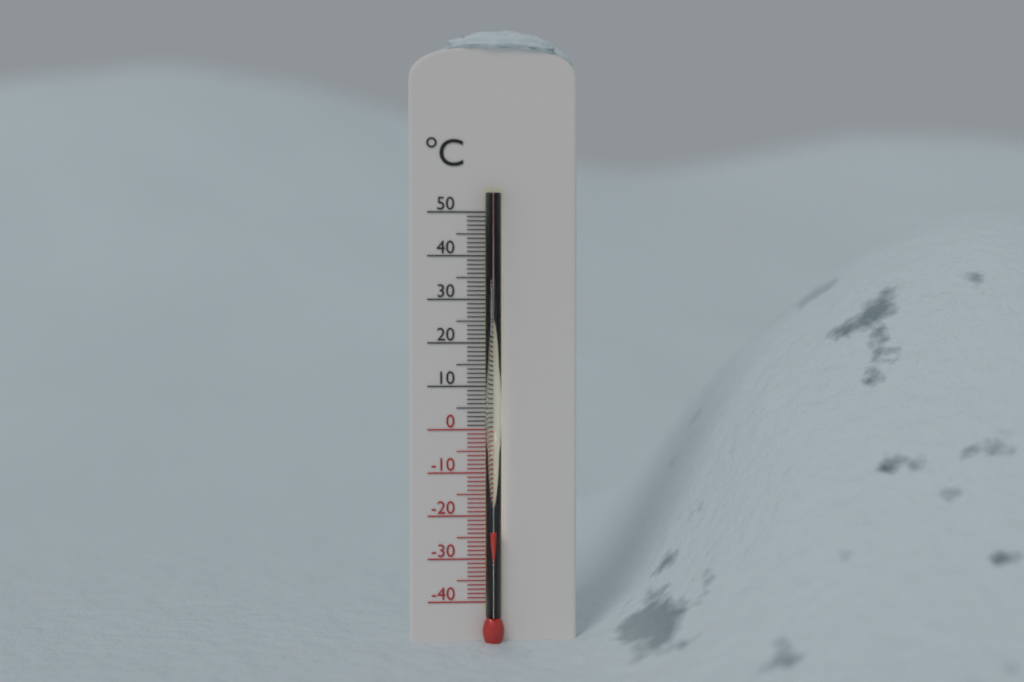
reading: -23 °C
